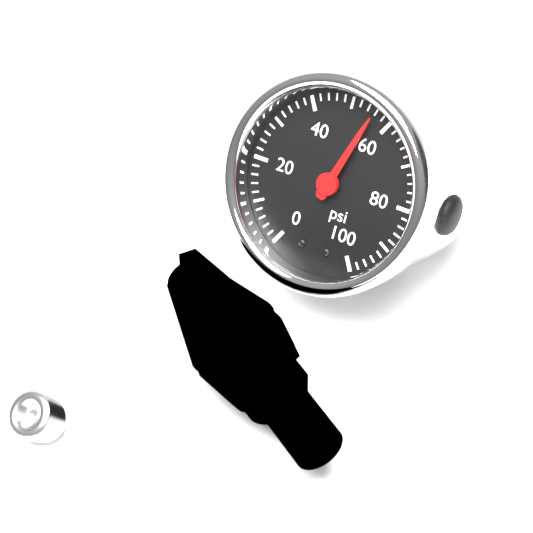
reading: 56 psi
